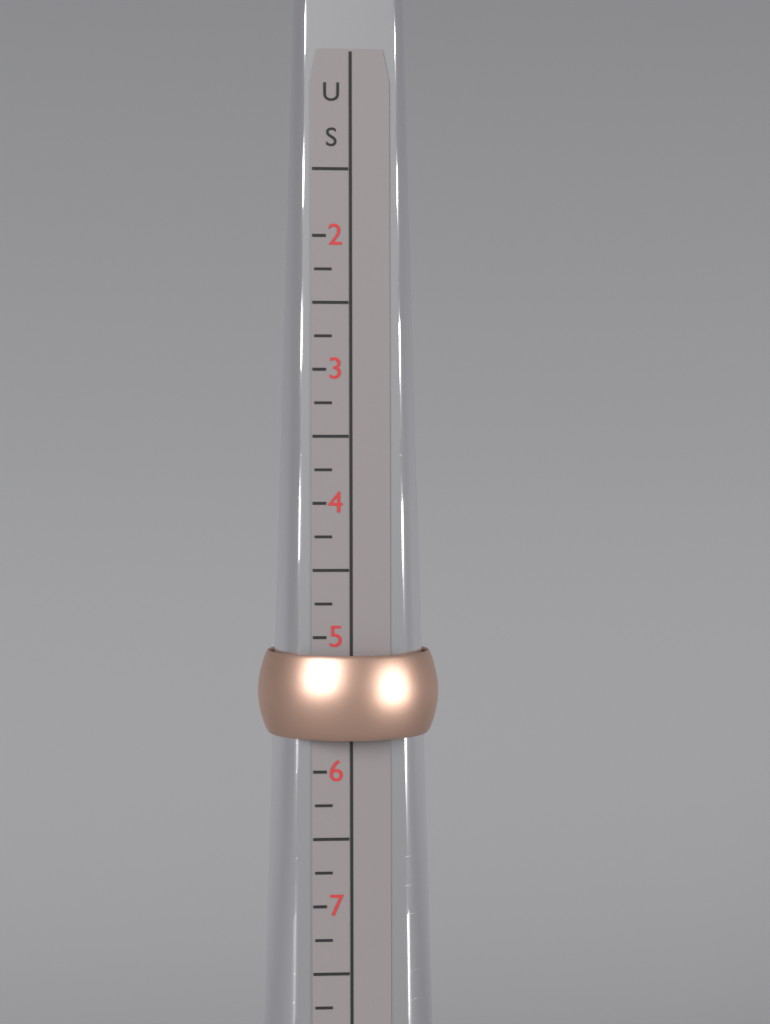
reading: 5.75 US
